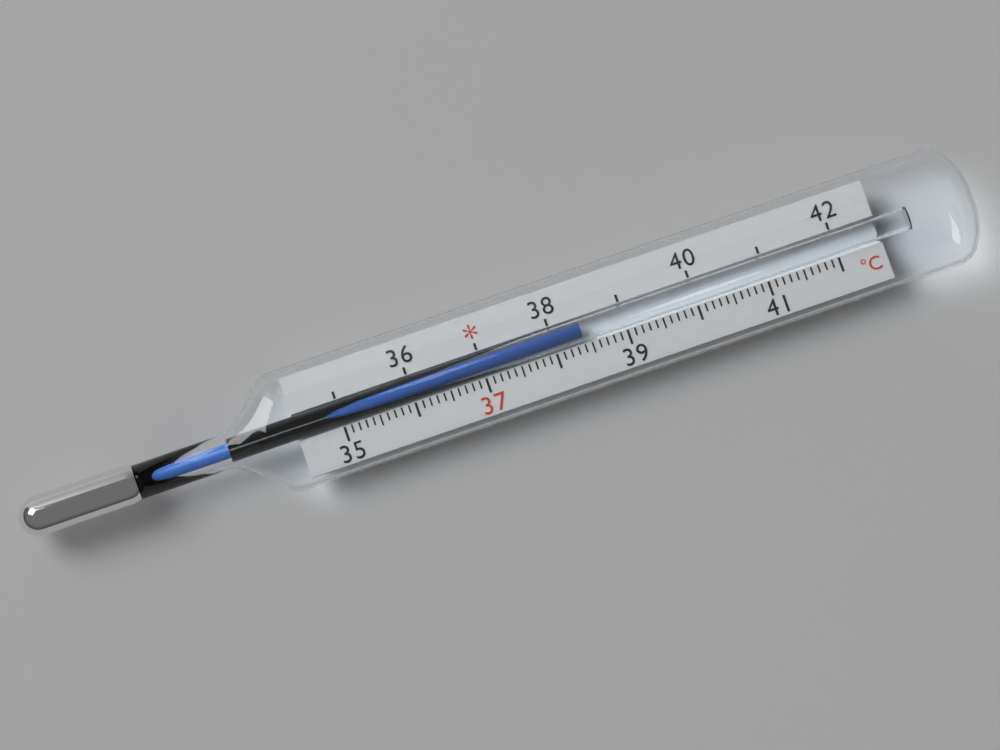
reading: 38.4 °C
